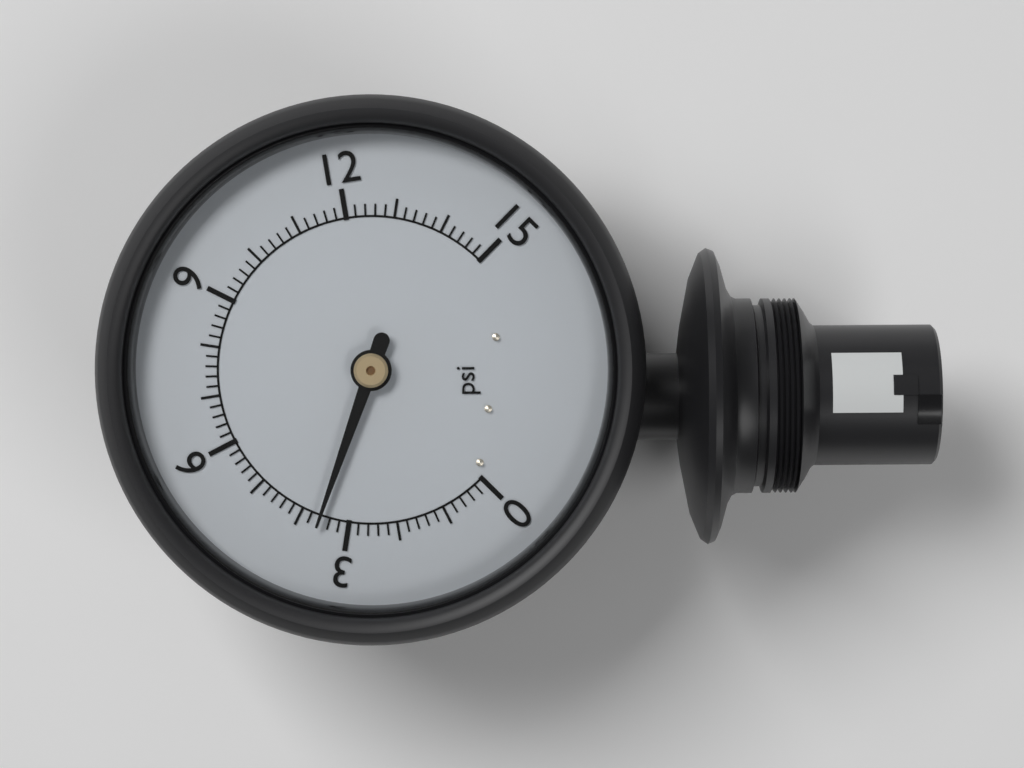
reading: 3.6 psi
